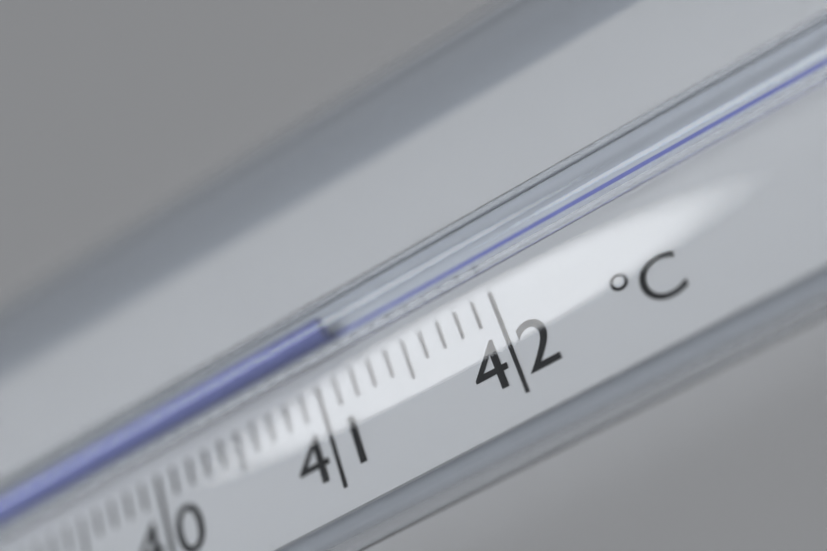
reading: 41.2 °C
